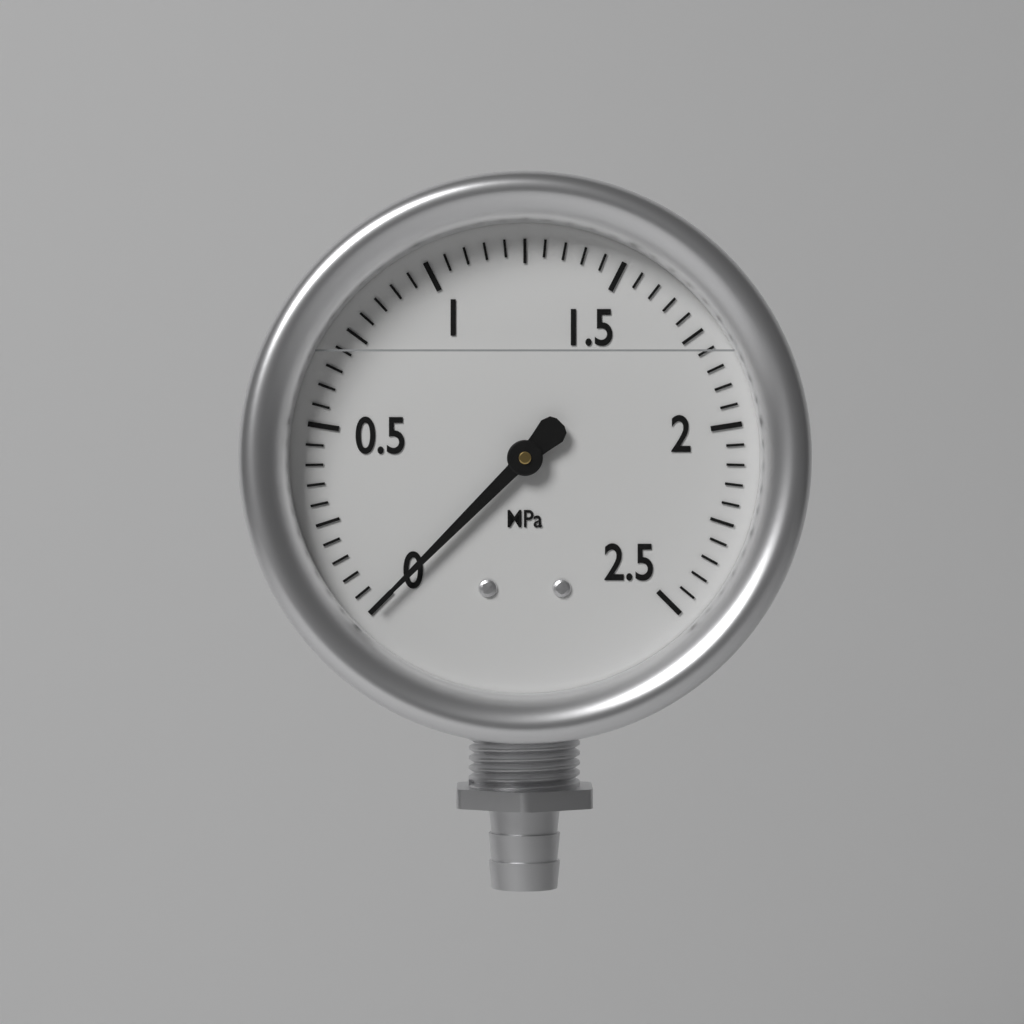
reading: 0.00 MPa
